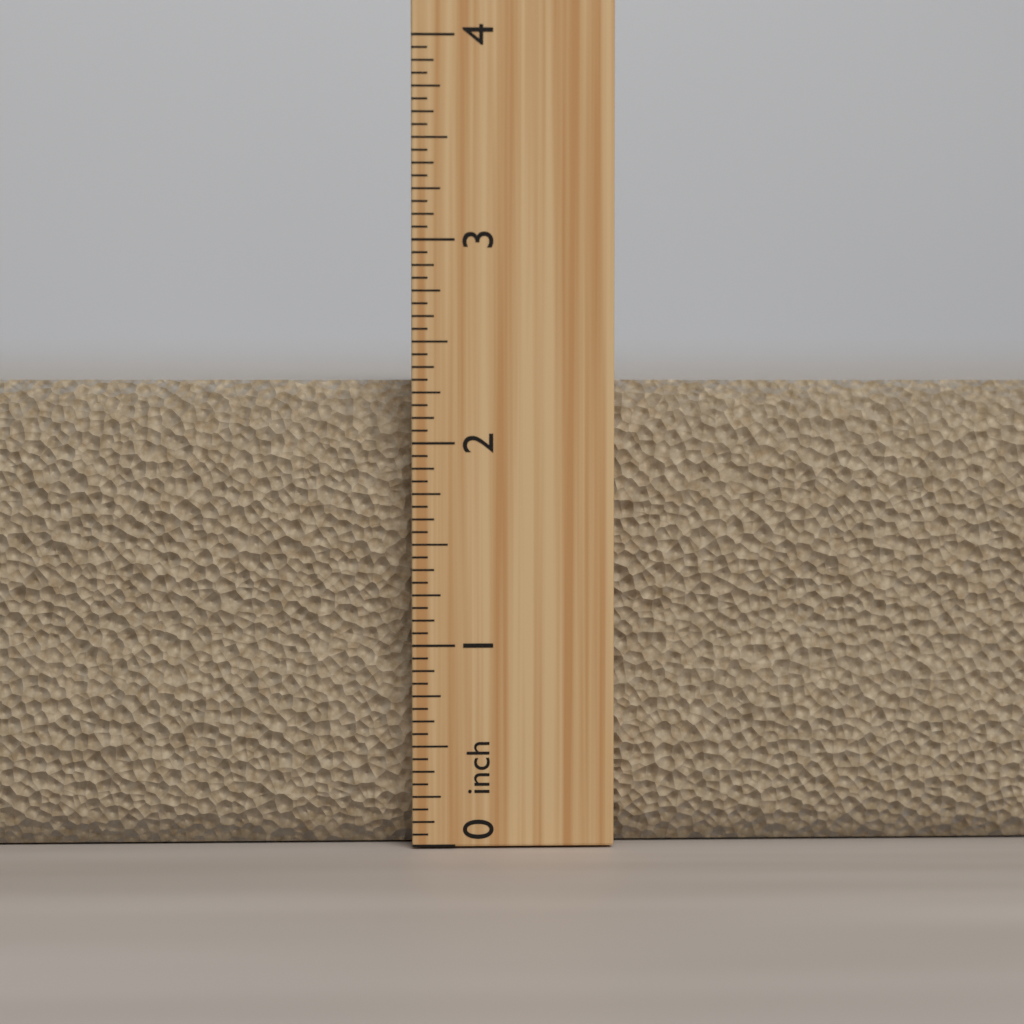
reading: 2.3125 inch
